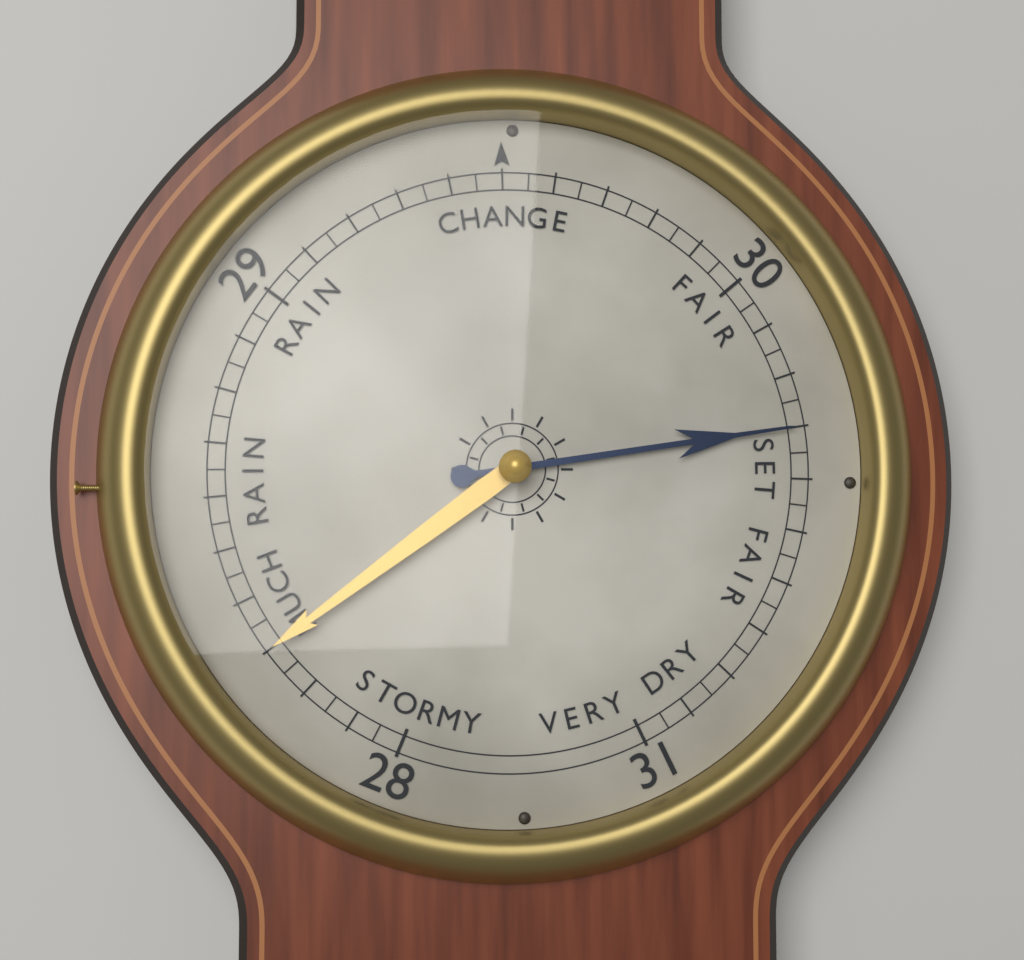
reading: 30.30 (no unit)
